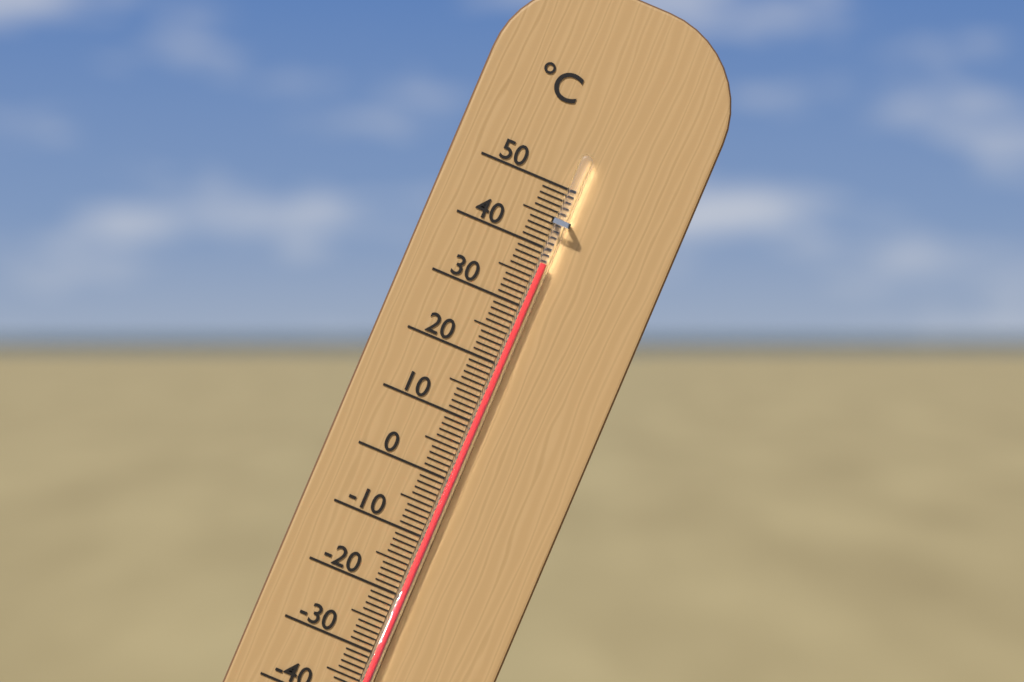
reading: 37.5 °C
